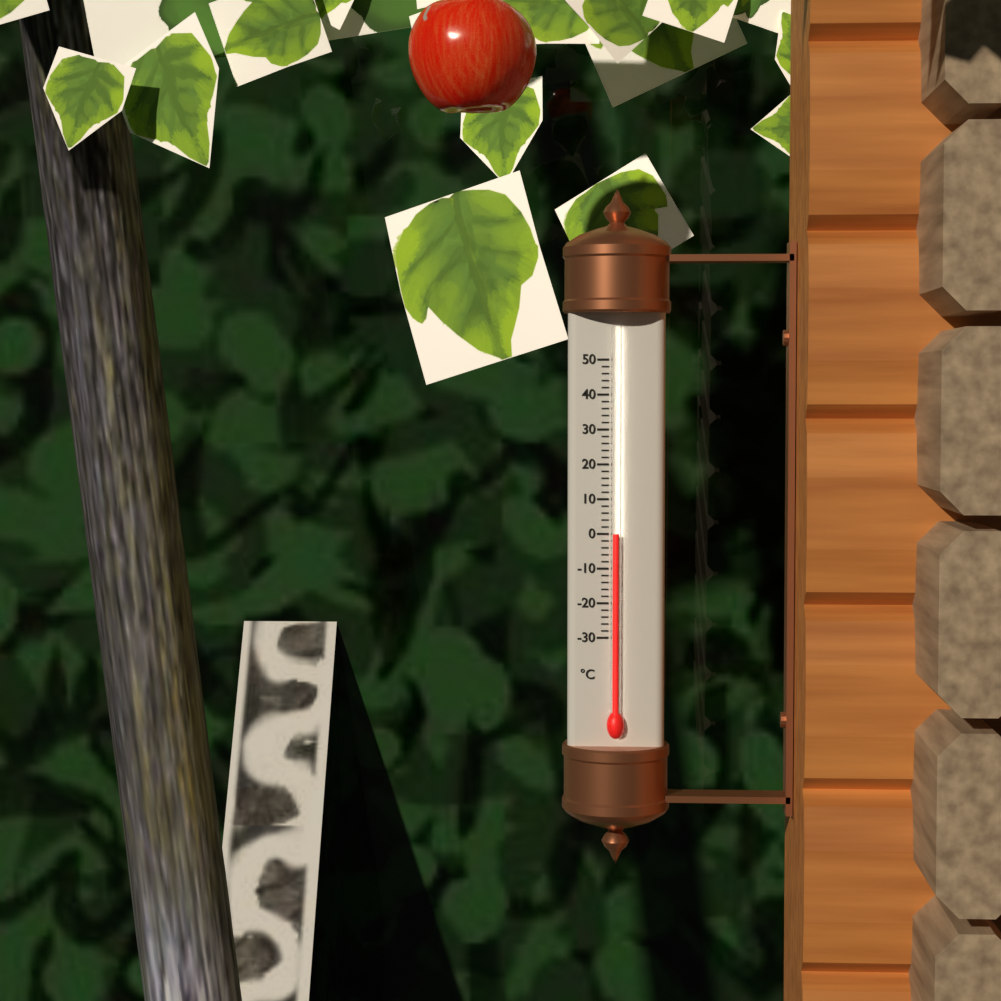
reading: 0 °C
